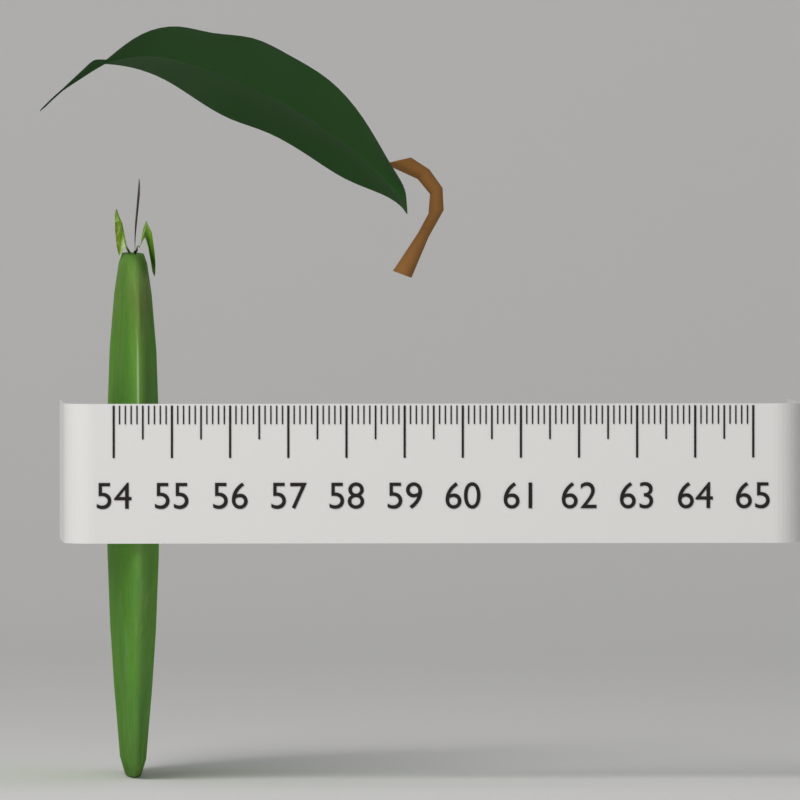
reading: 54.9 (no unit)
